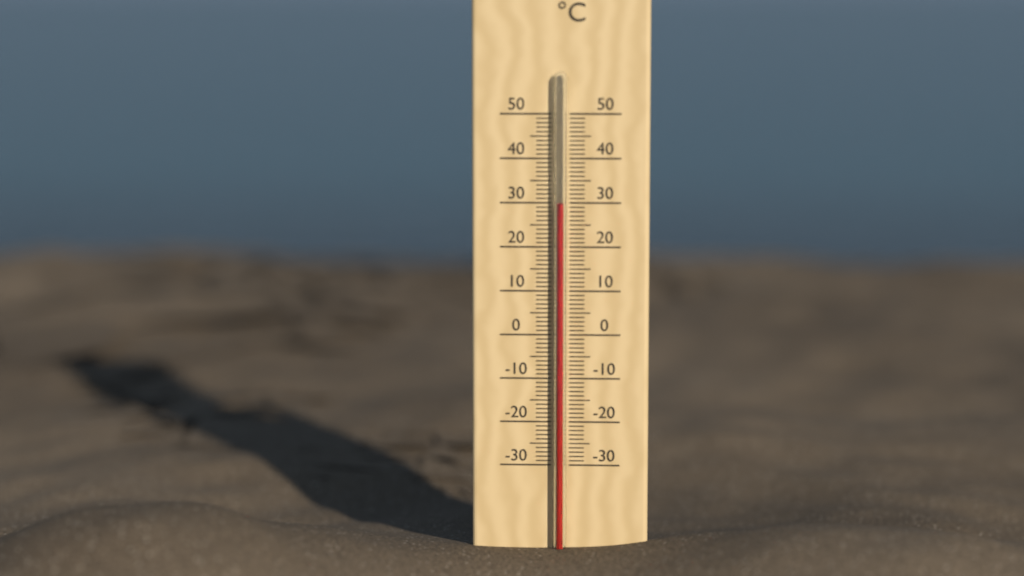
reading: 30 °C
